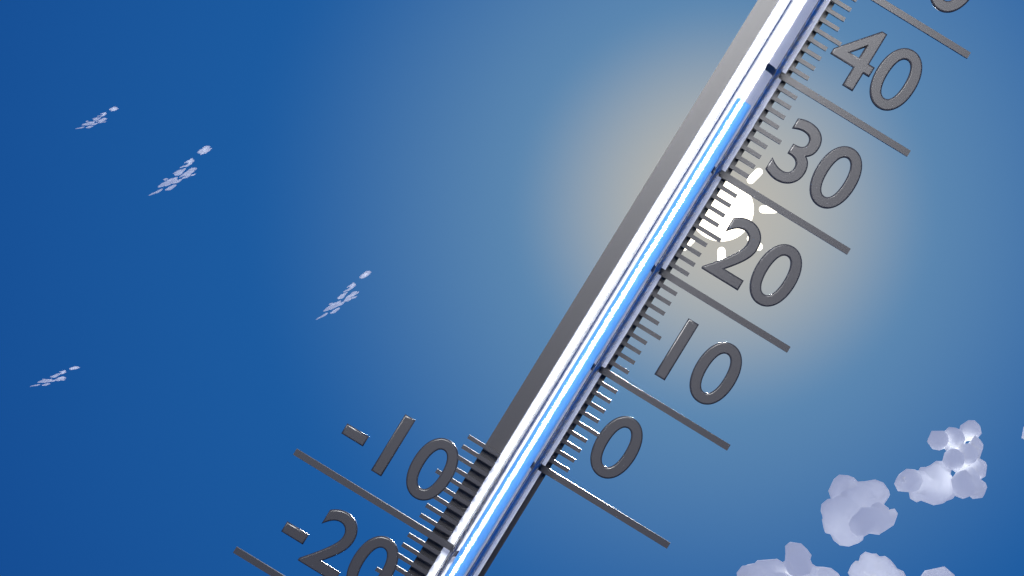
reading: 36 °C
